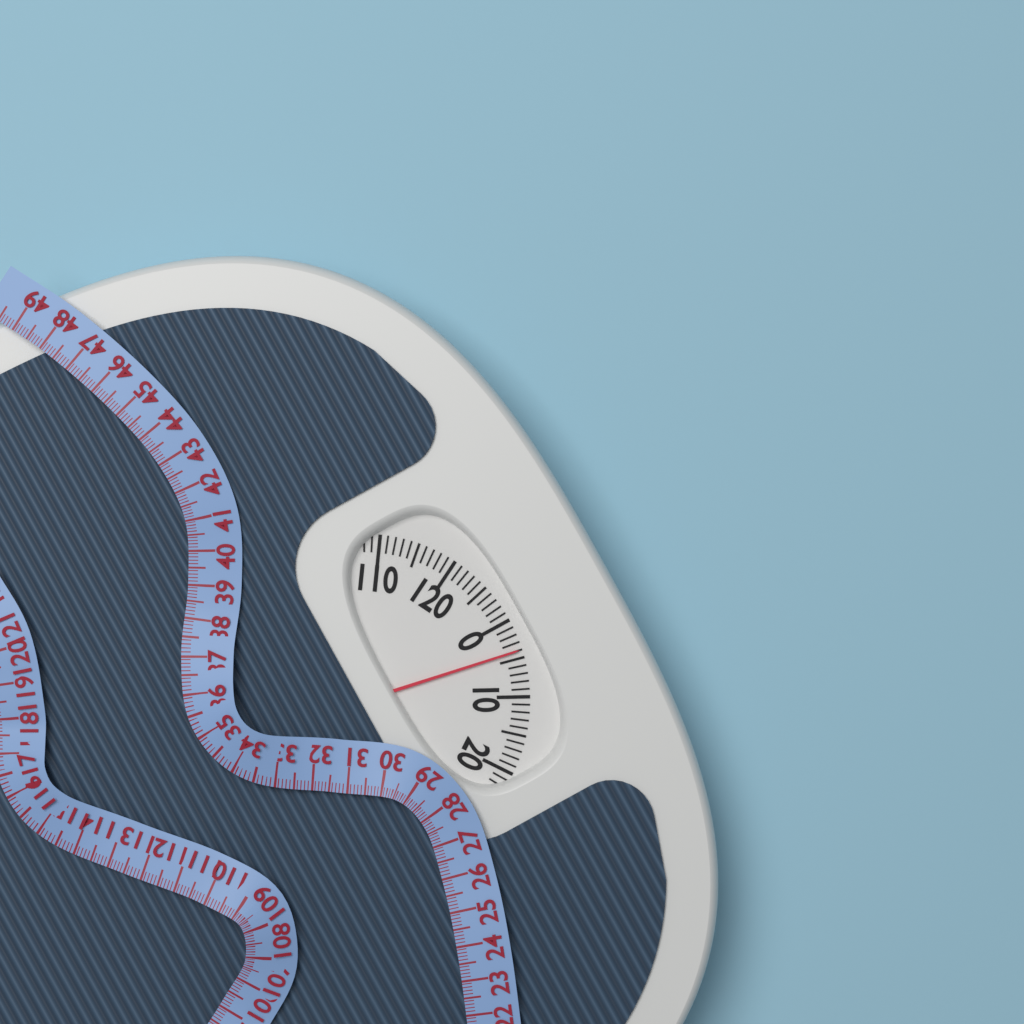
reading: 4 (no unit)
